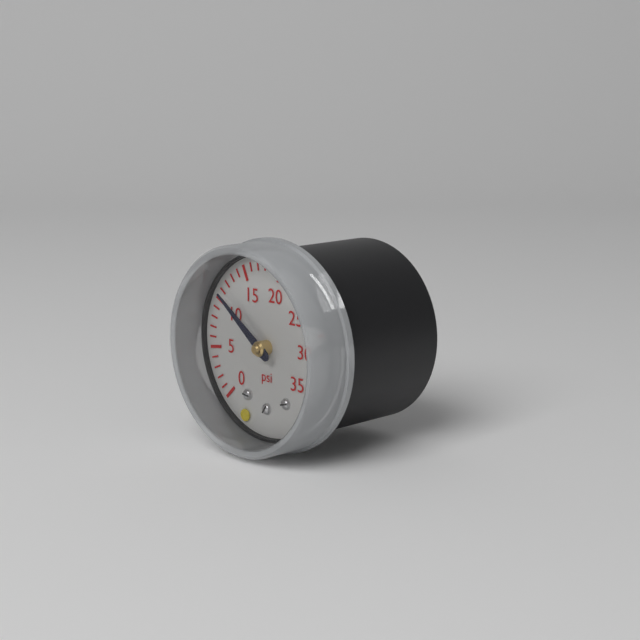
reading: 11 psi
